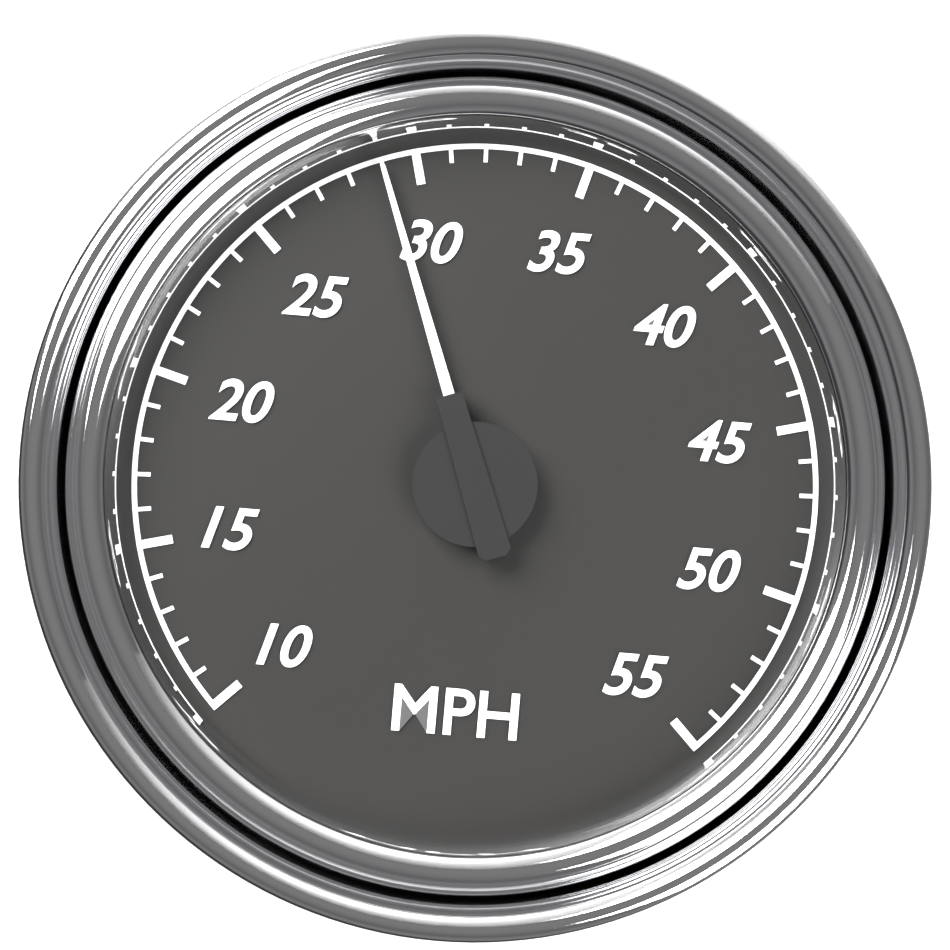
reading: 29 MPH
